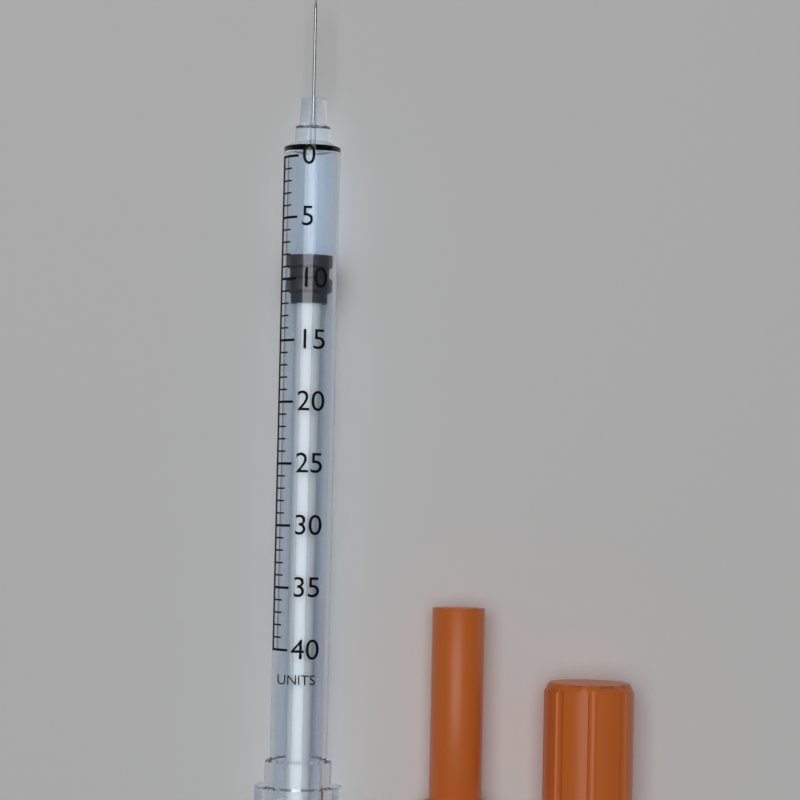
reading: 8 units
